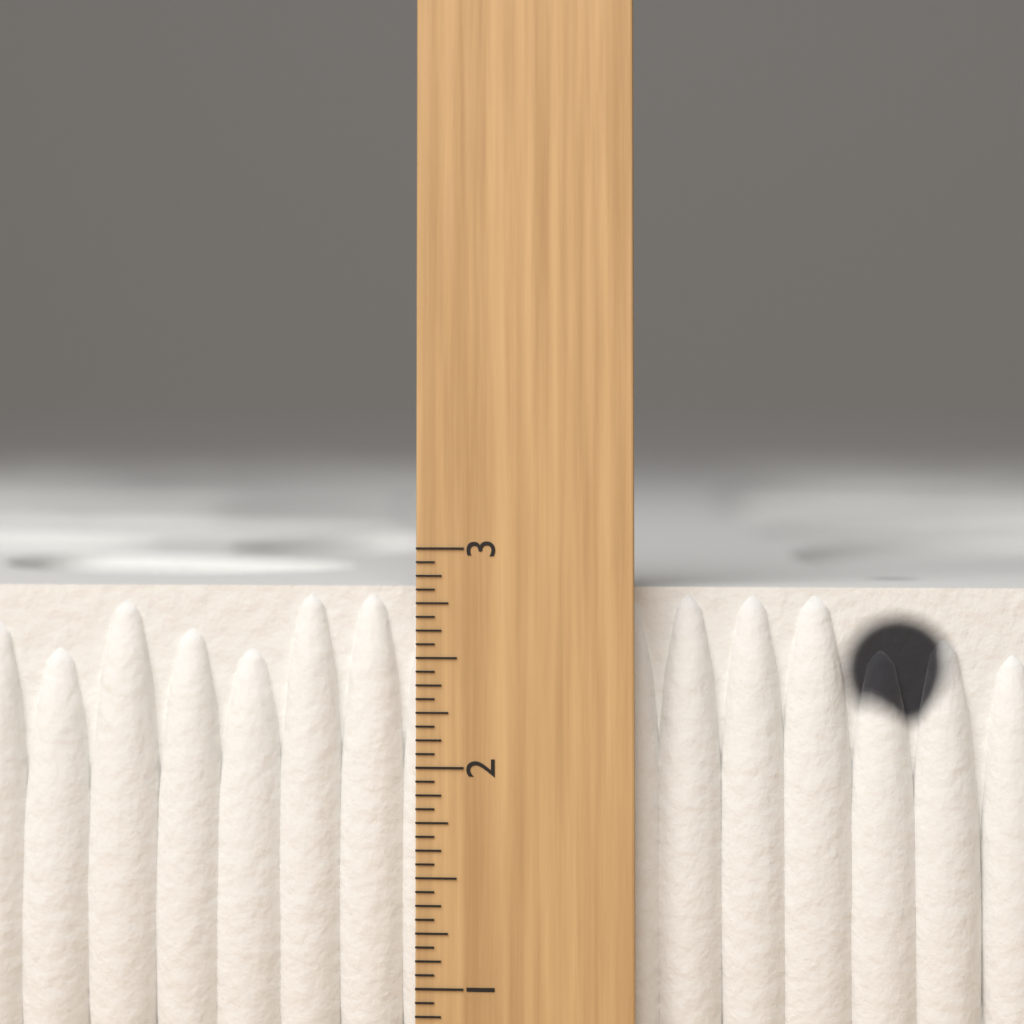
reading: 2.8125 inch
